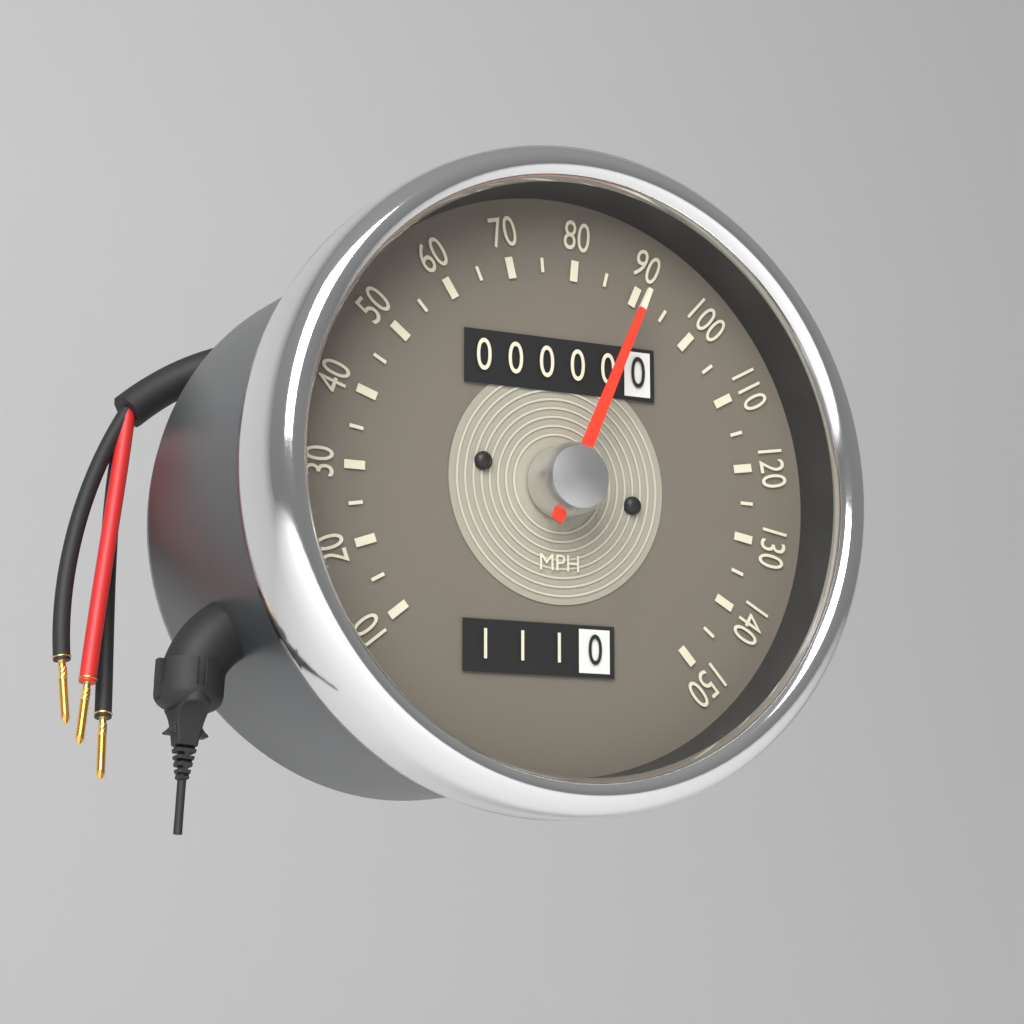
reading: 90 MPH
